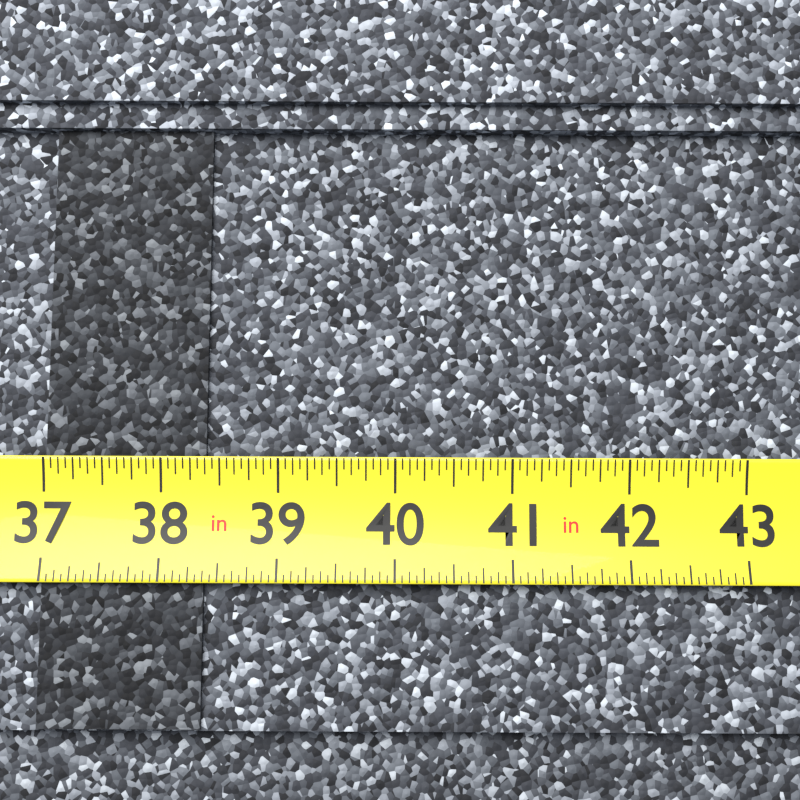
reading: 38.3750 in
